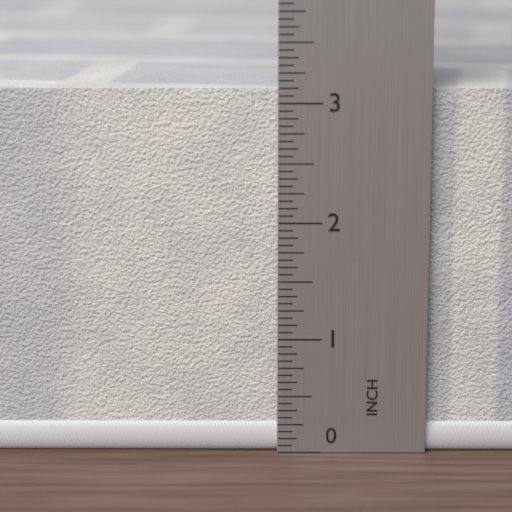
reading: 3.1250 in
